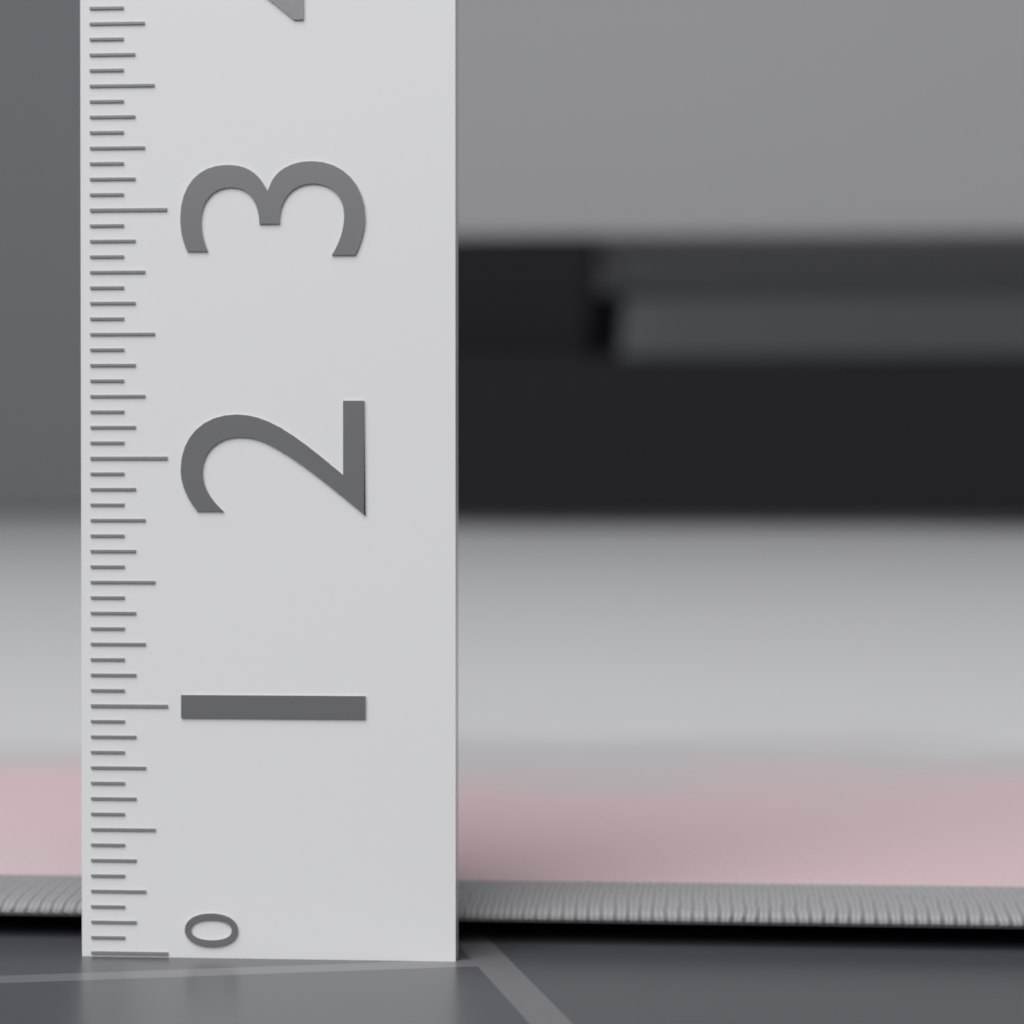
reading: 0.3125 (no unit)
